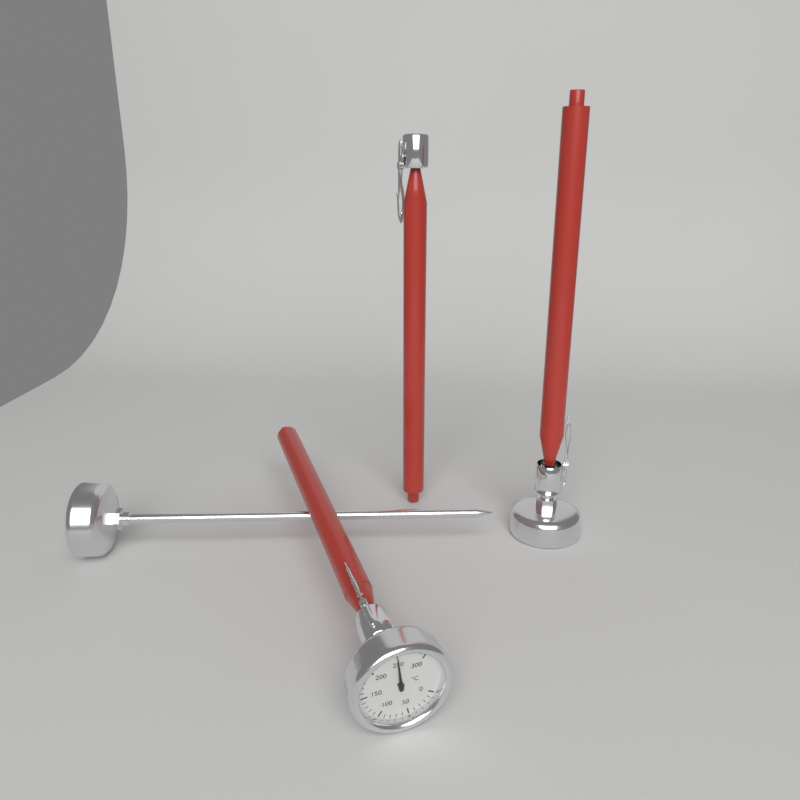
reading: 250 °C
